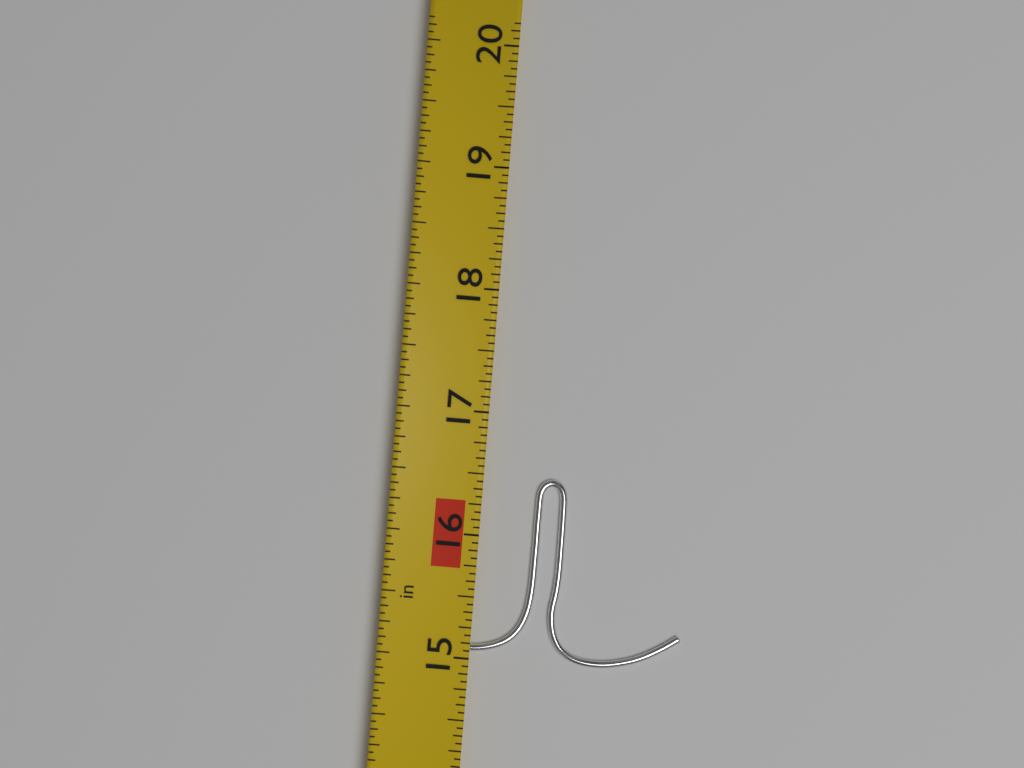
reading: 16.5000 in
